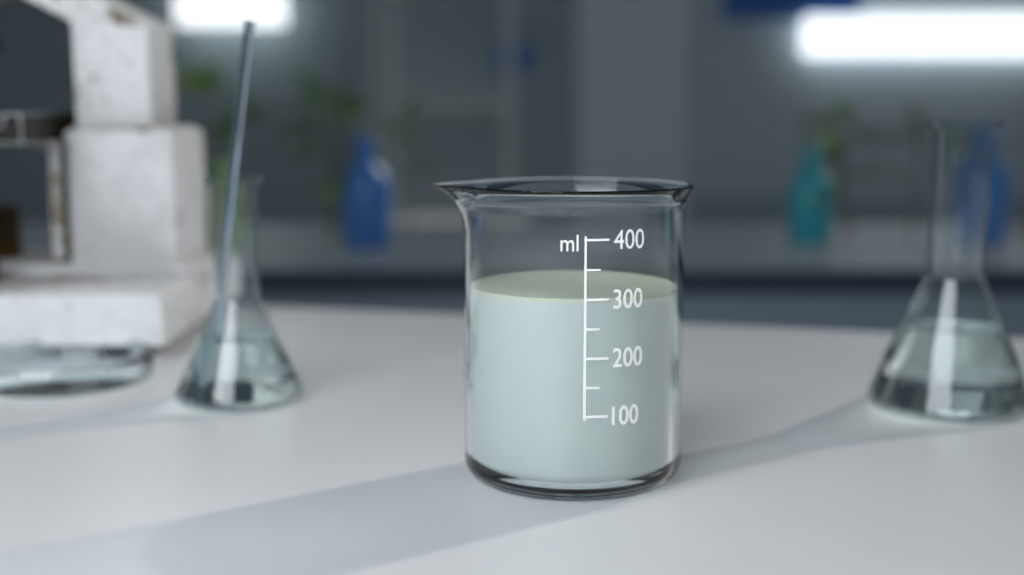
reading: 300 ml
